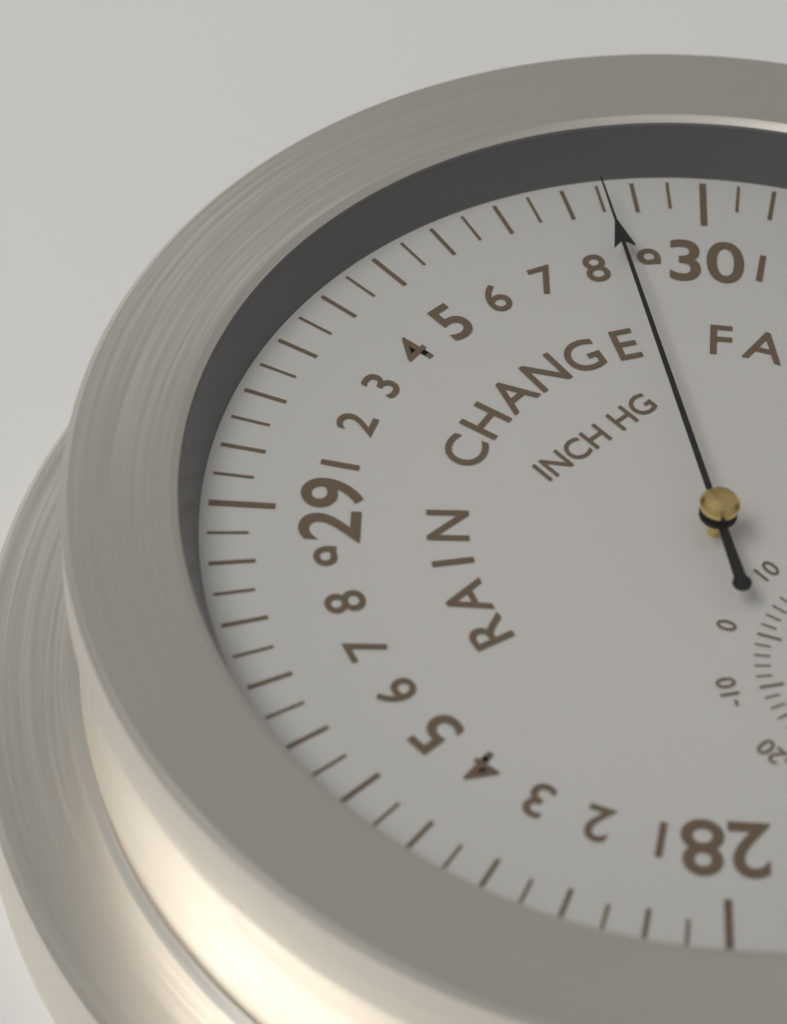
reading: 29.85 inHg
